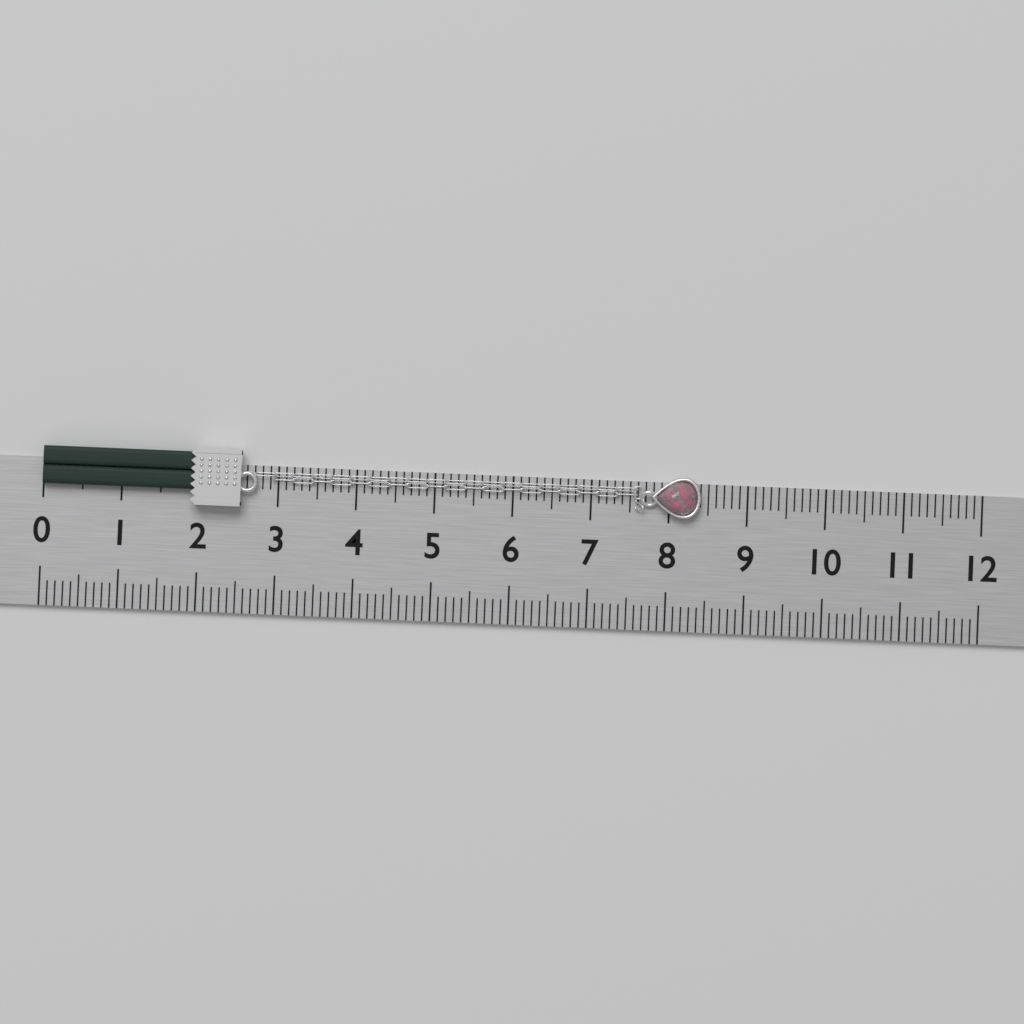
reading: 8.4 (no unit)
